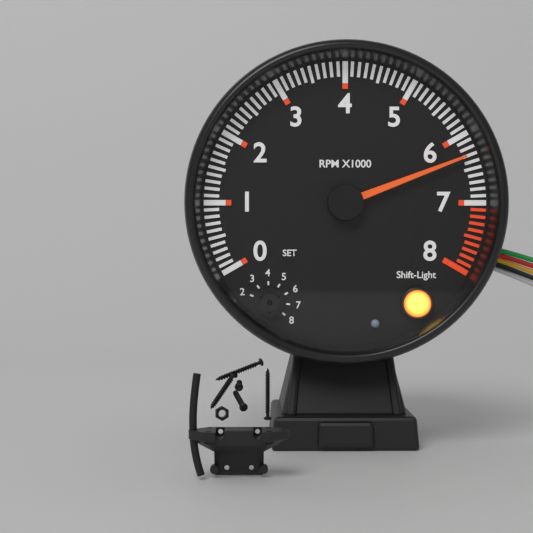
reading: 6300 RPM
